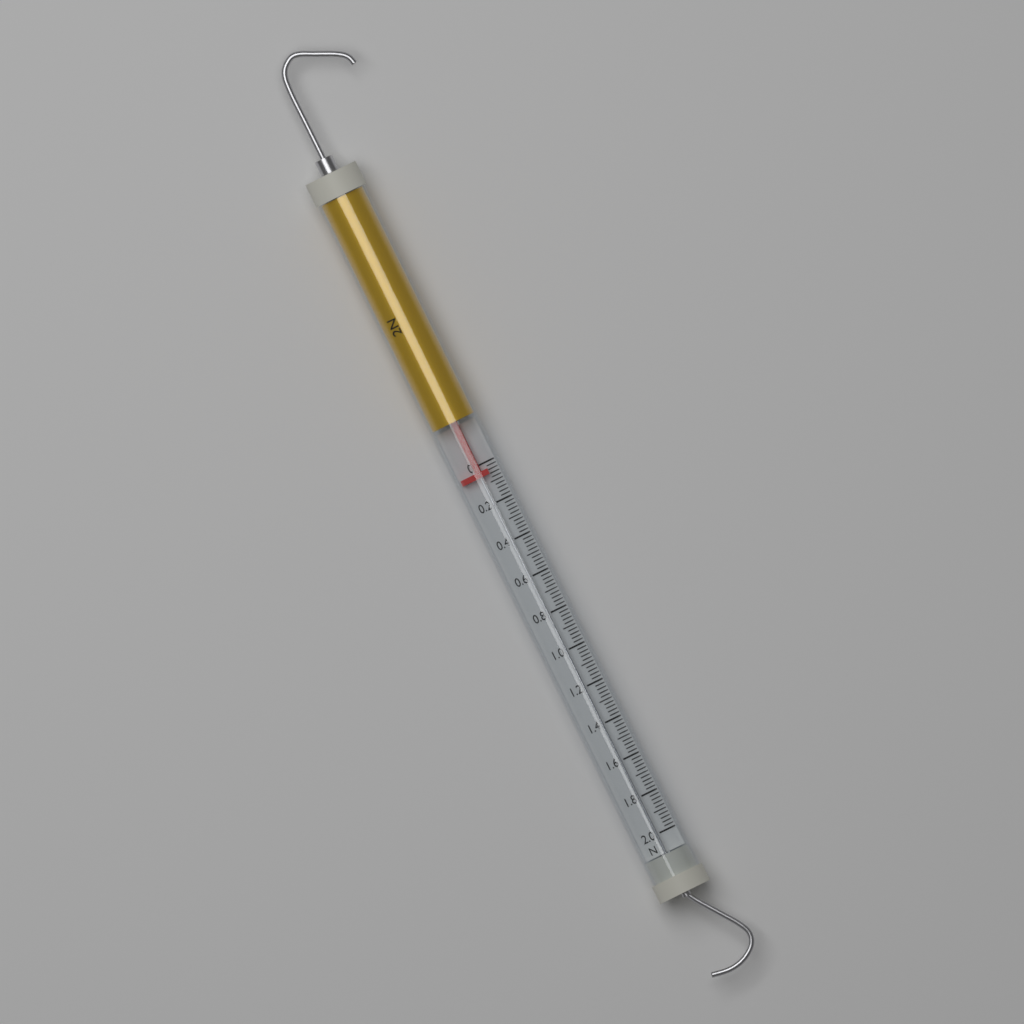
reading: 0.06 N
